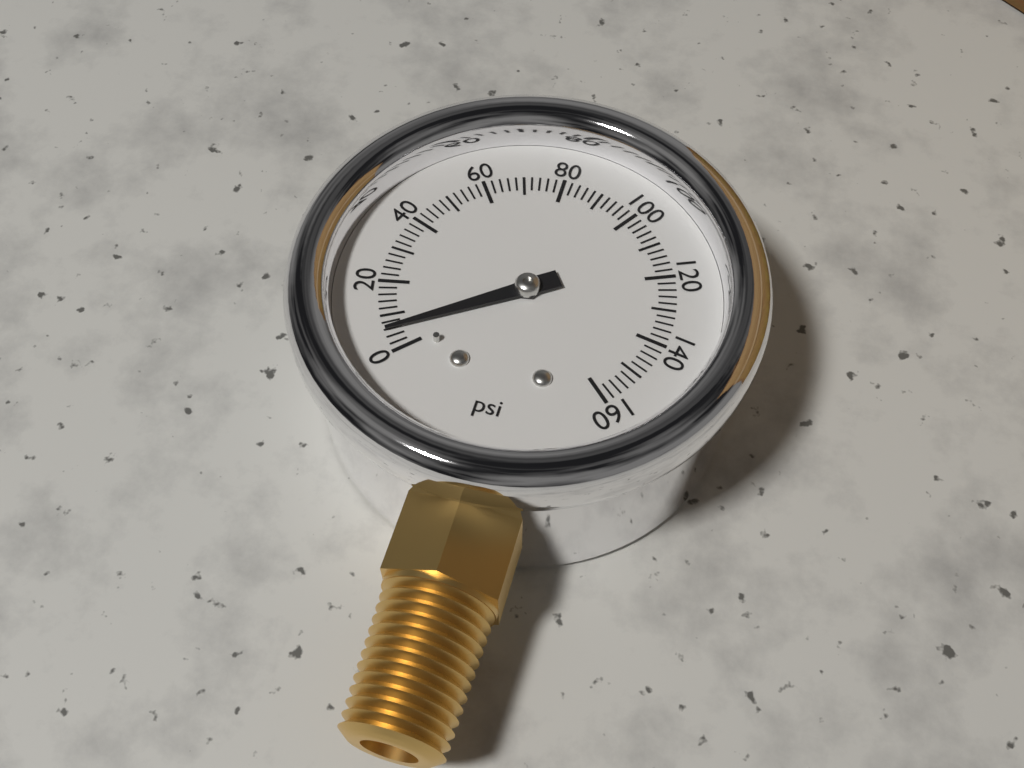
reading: 6 psi
